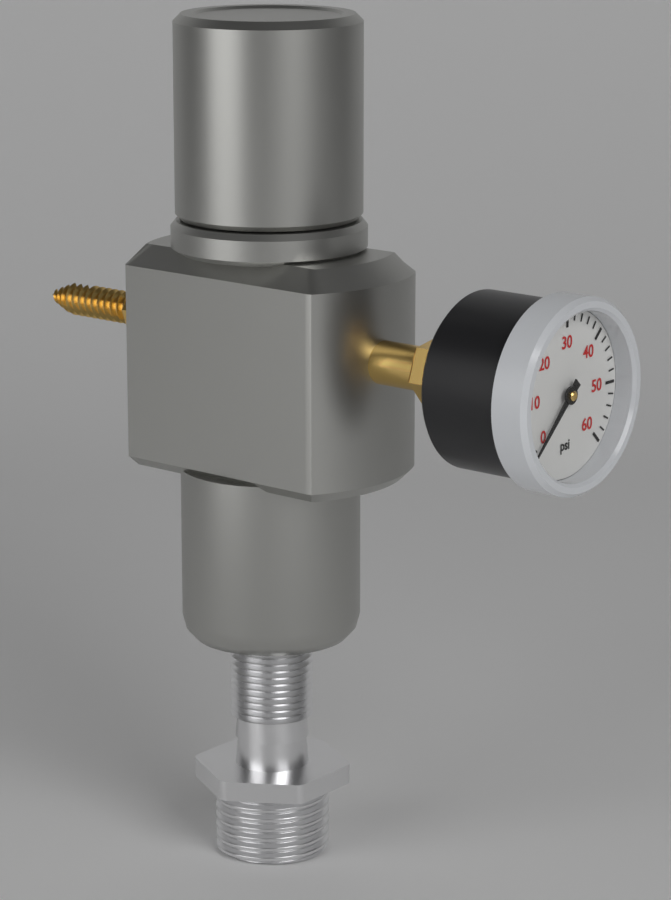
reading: 0 psi
